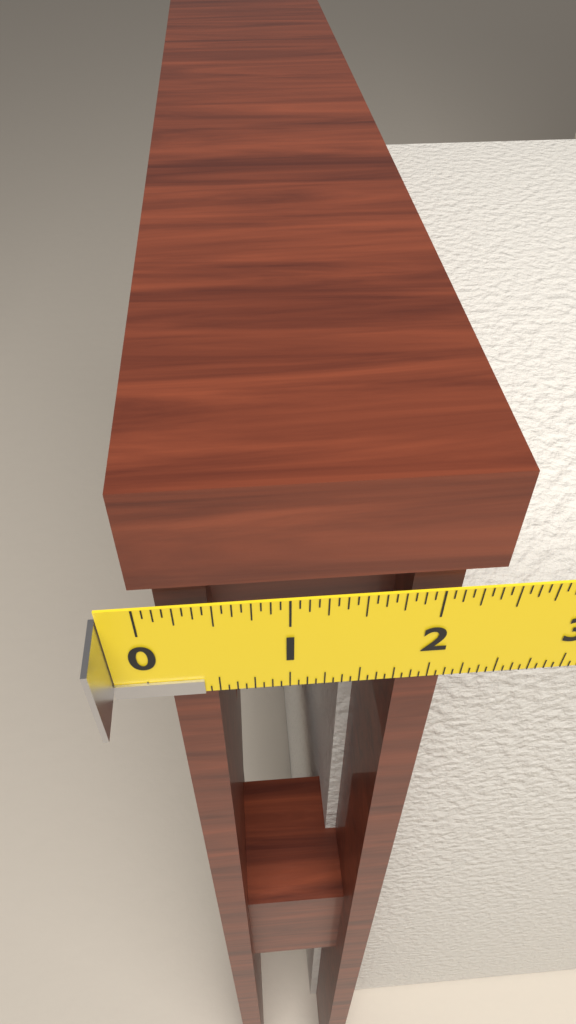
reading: 2.3750 in
